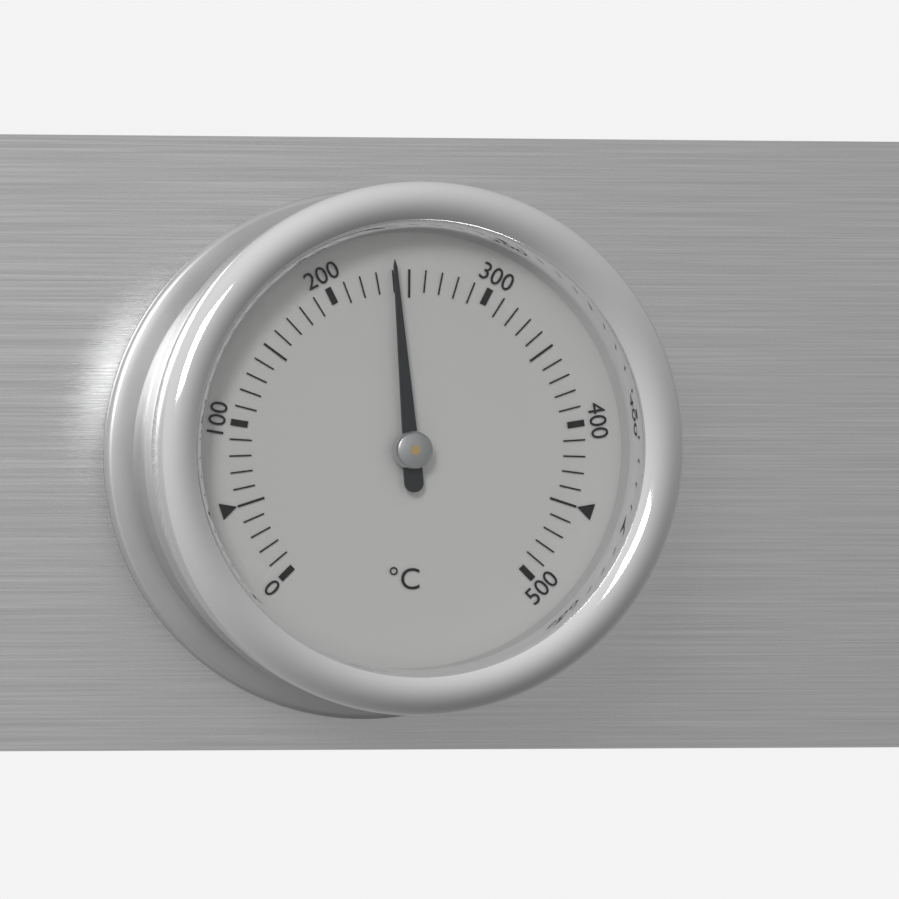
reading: 240 °C
